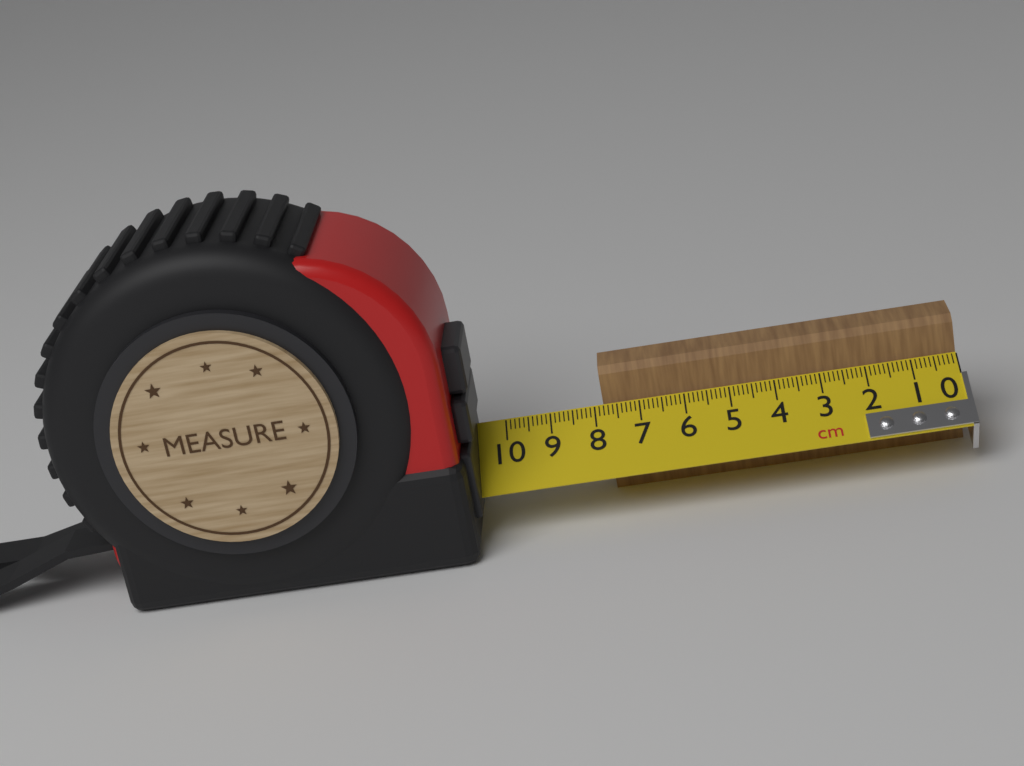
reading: 7.8 cm
